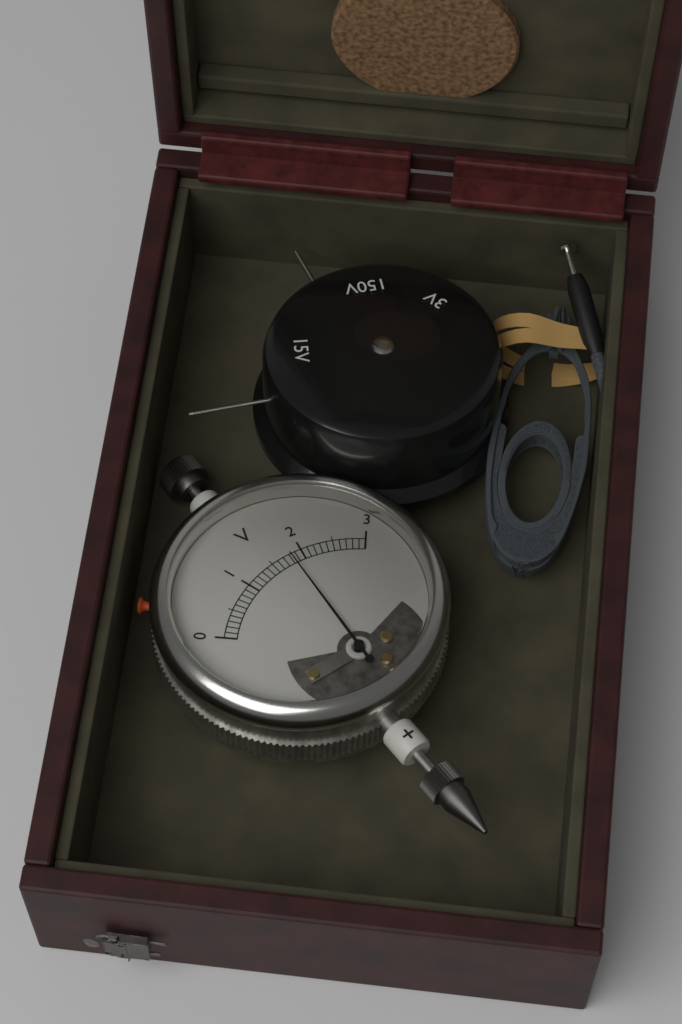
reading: 1.8 V
